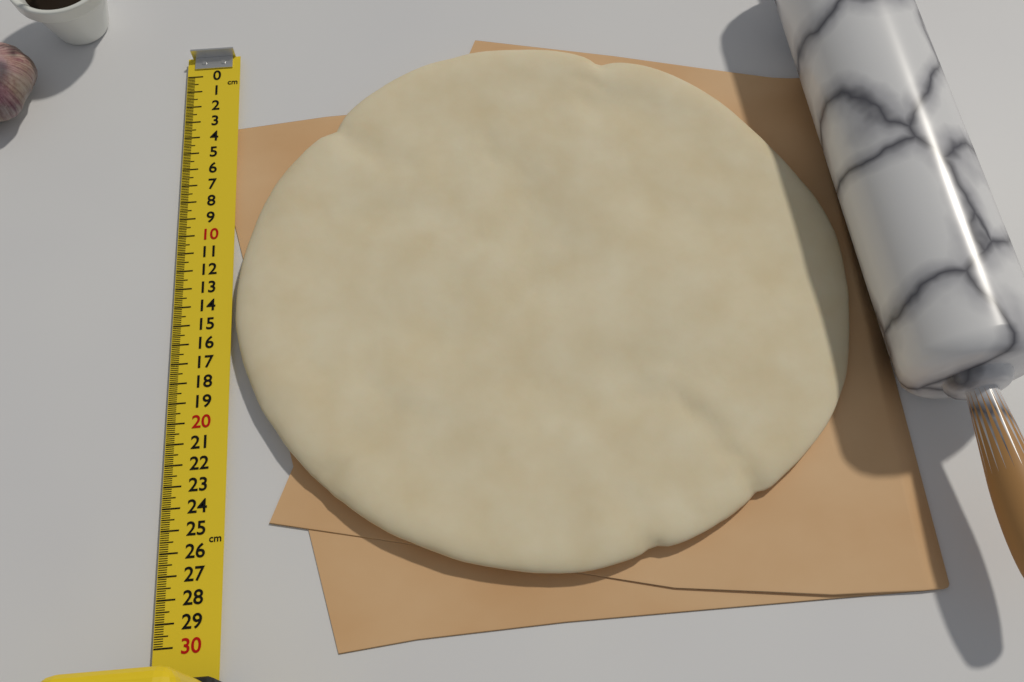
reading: 28.4 cm
